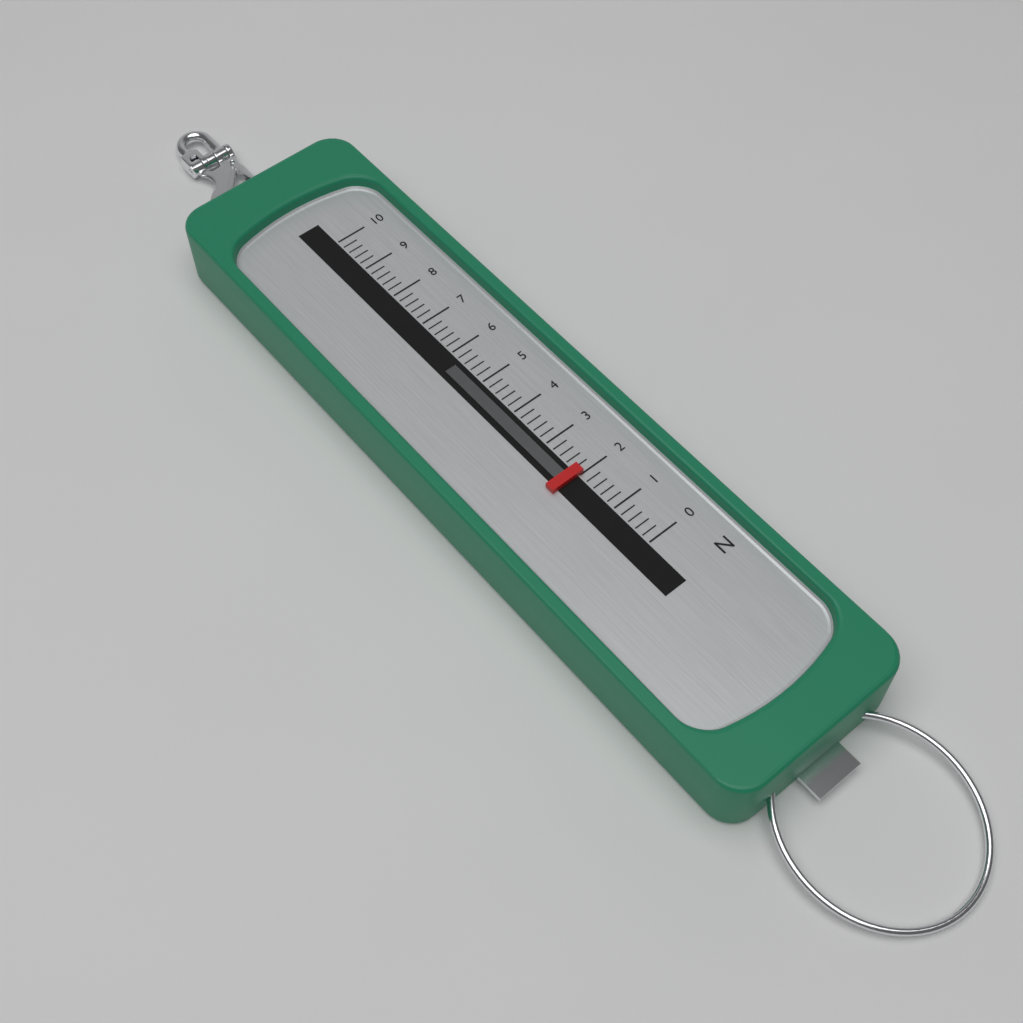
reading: 2.0 N
